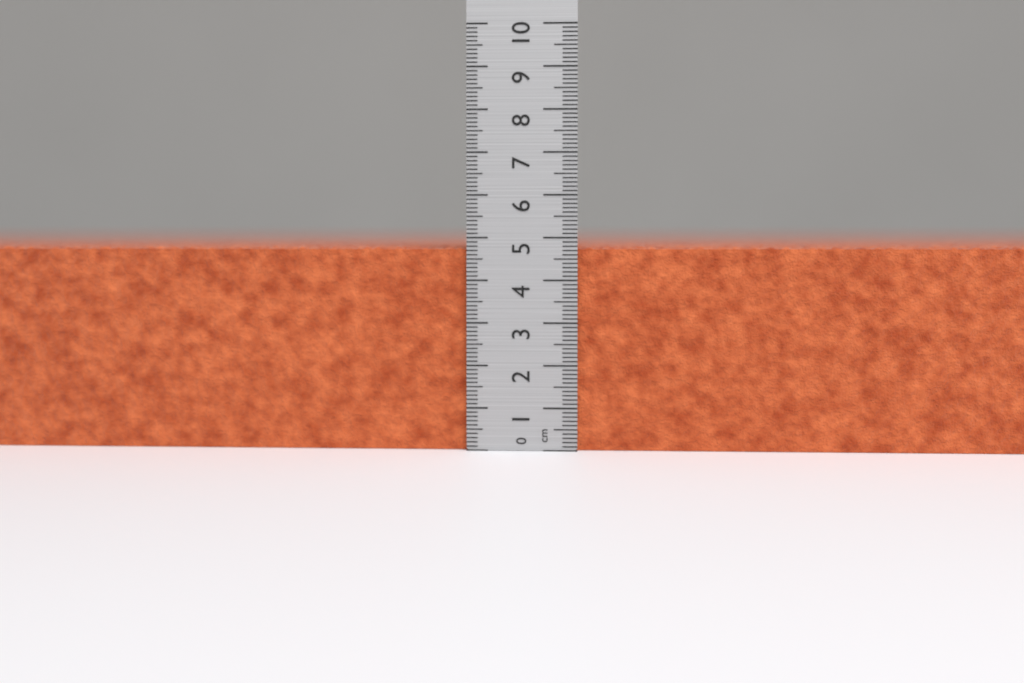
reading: 4.8 cm
